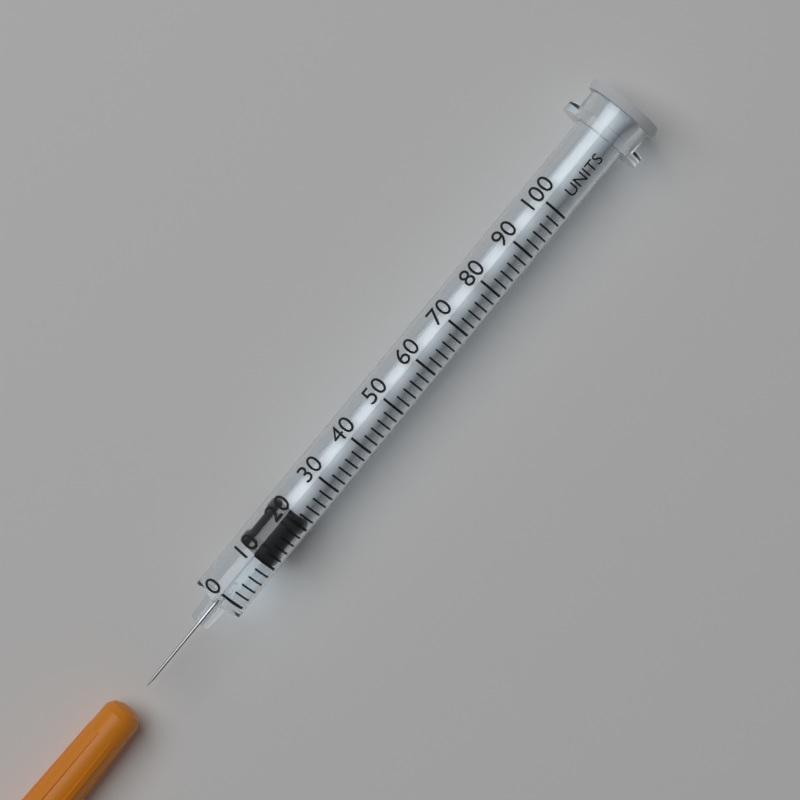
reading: 10 units
